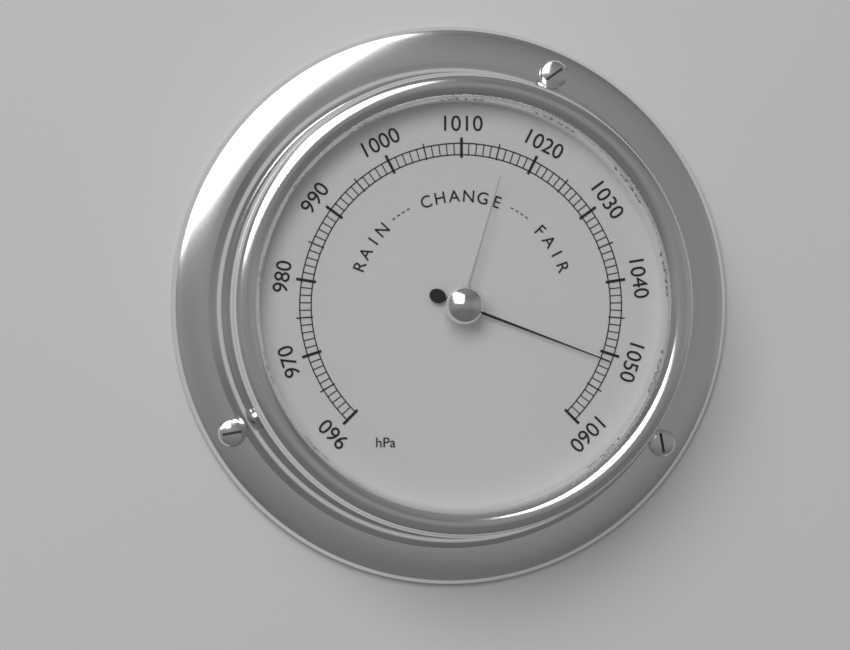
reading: 1051 hPa
